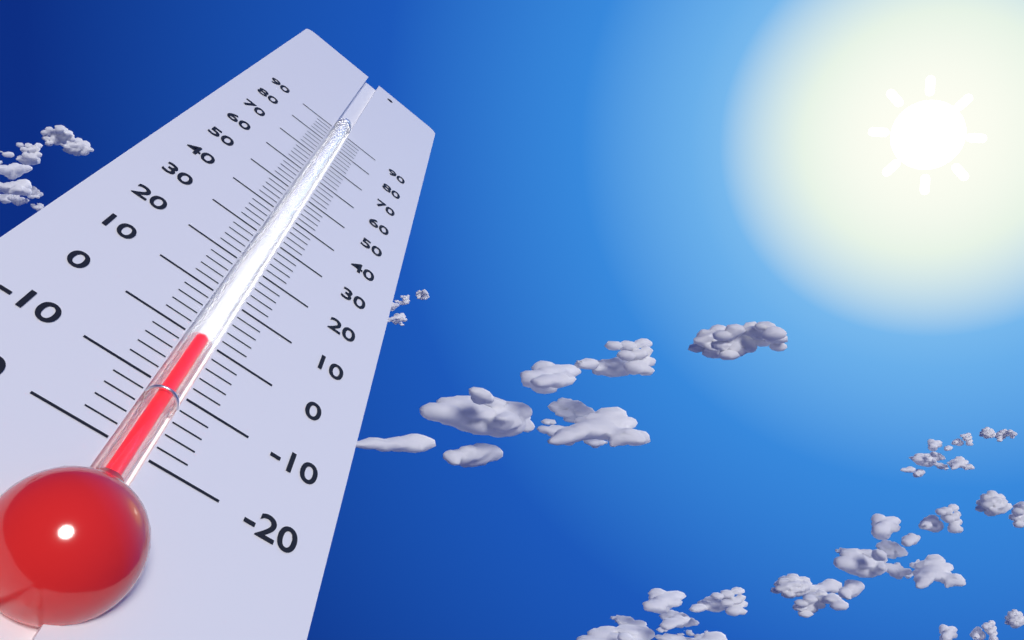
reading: 0 (no unit)
